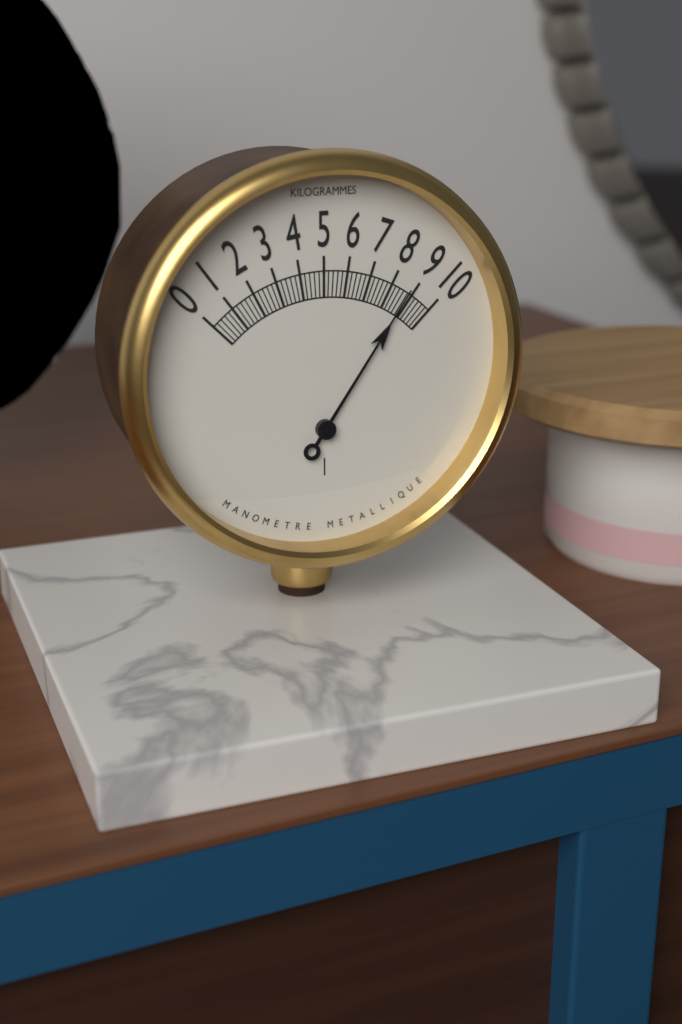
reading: 8.8 kg
